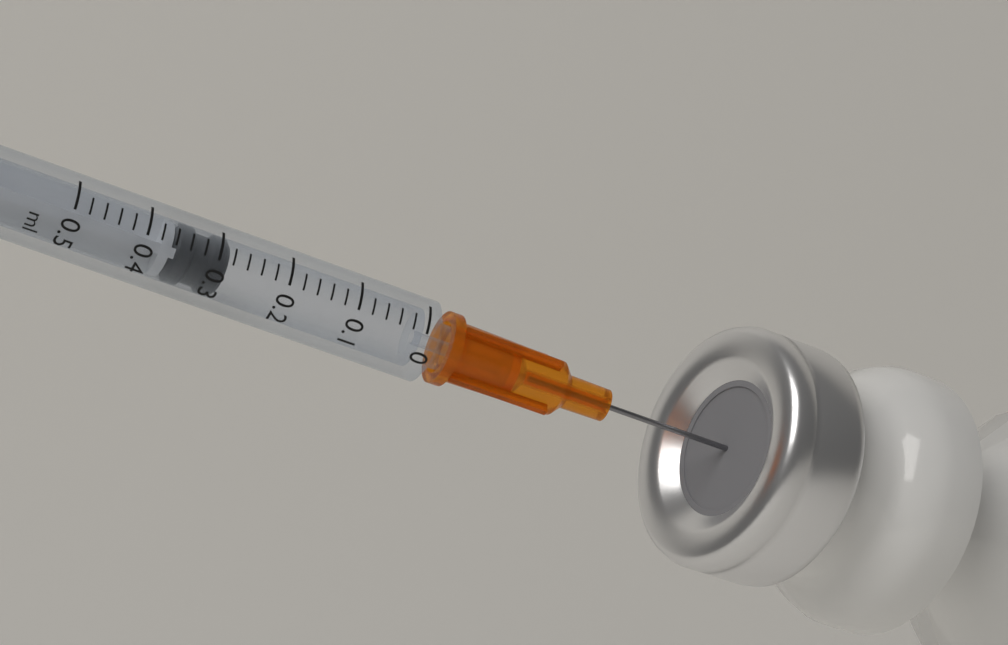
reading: 0.28 ml
